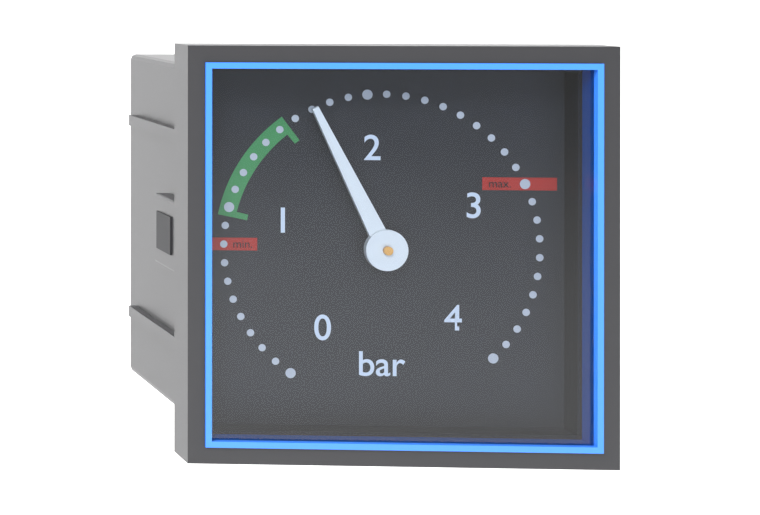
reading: 1.7 bar
